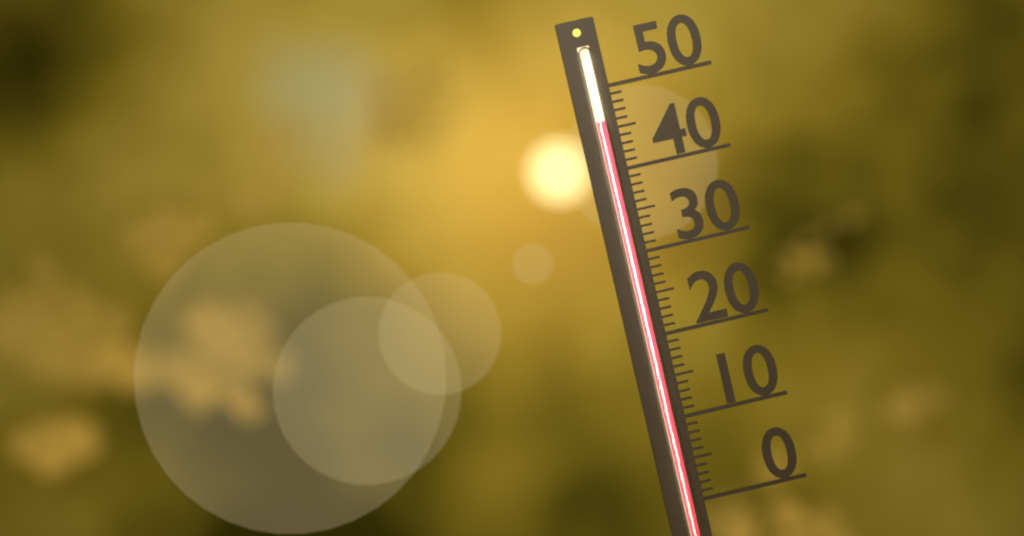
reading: 46 (no unit)
